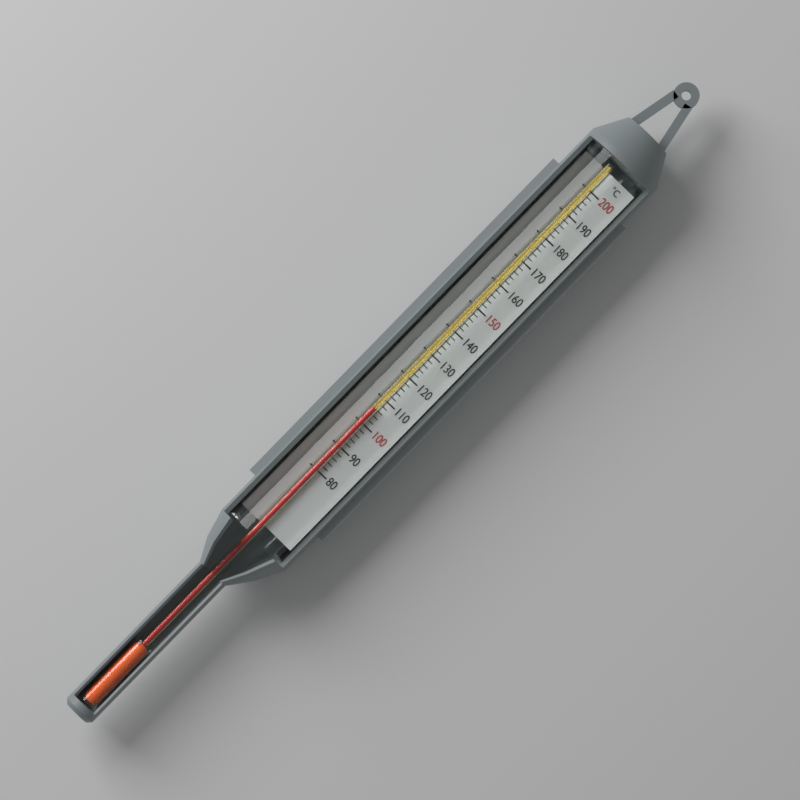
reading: 106 °C
